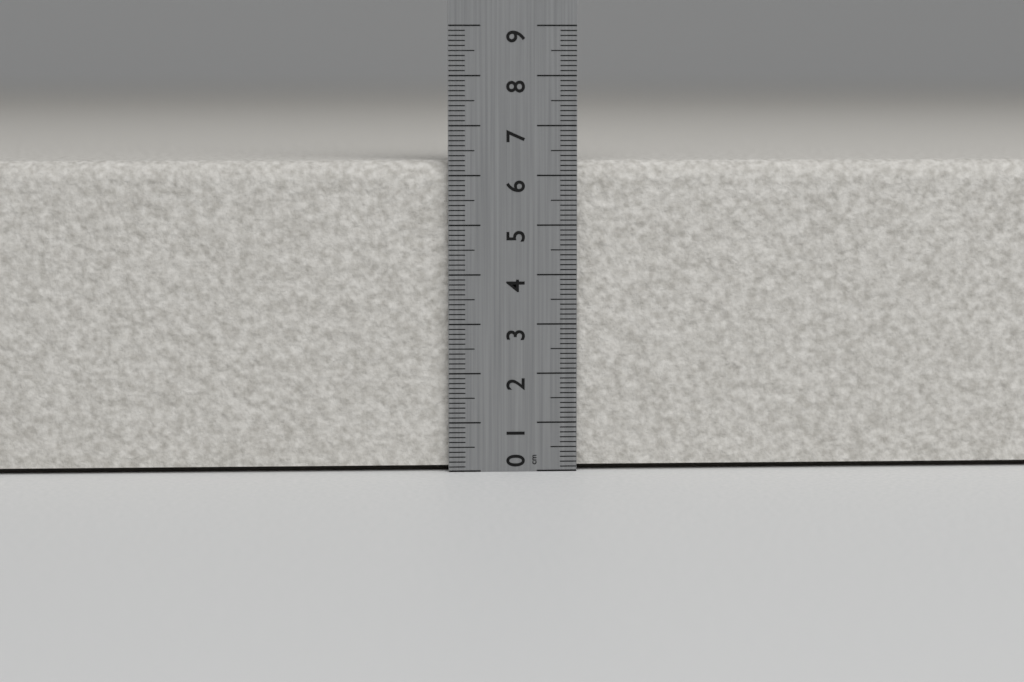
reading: 6.3 cm
